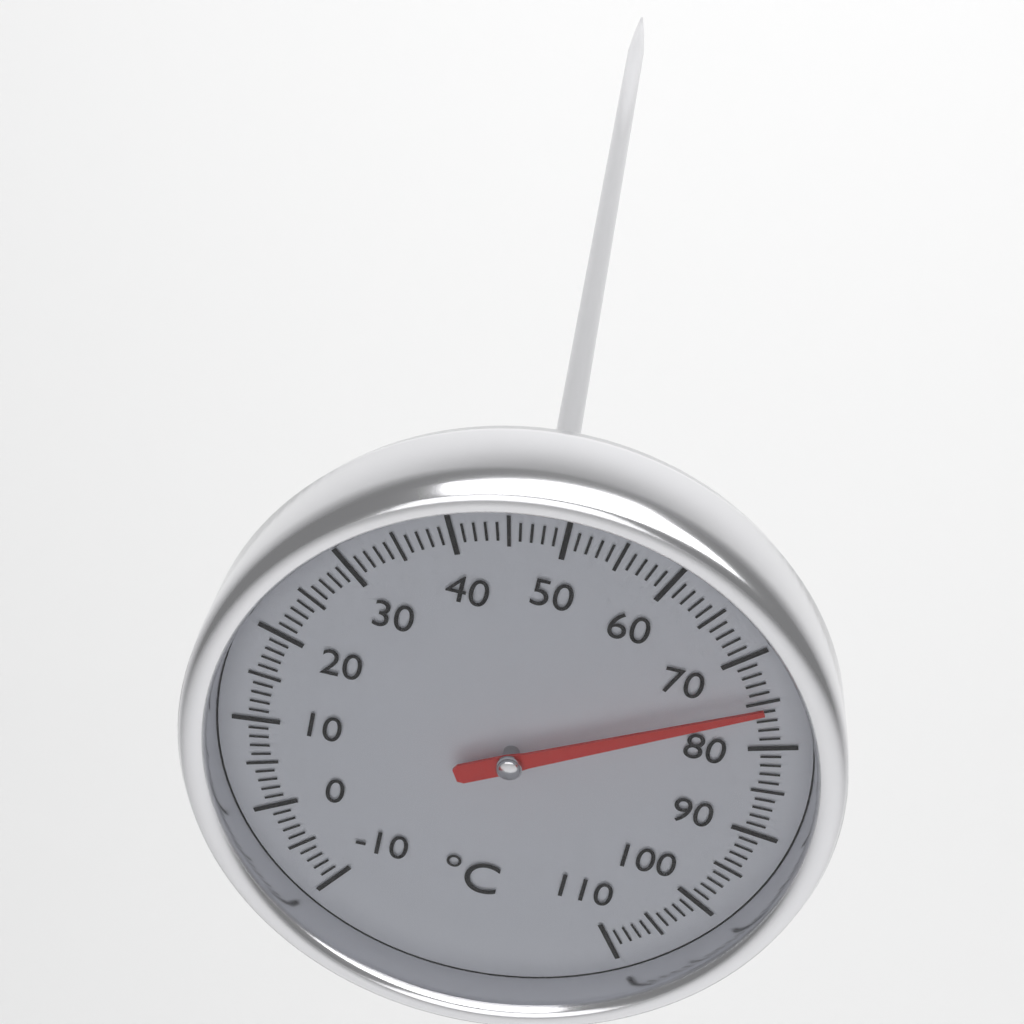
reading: 75 °C
